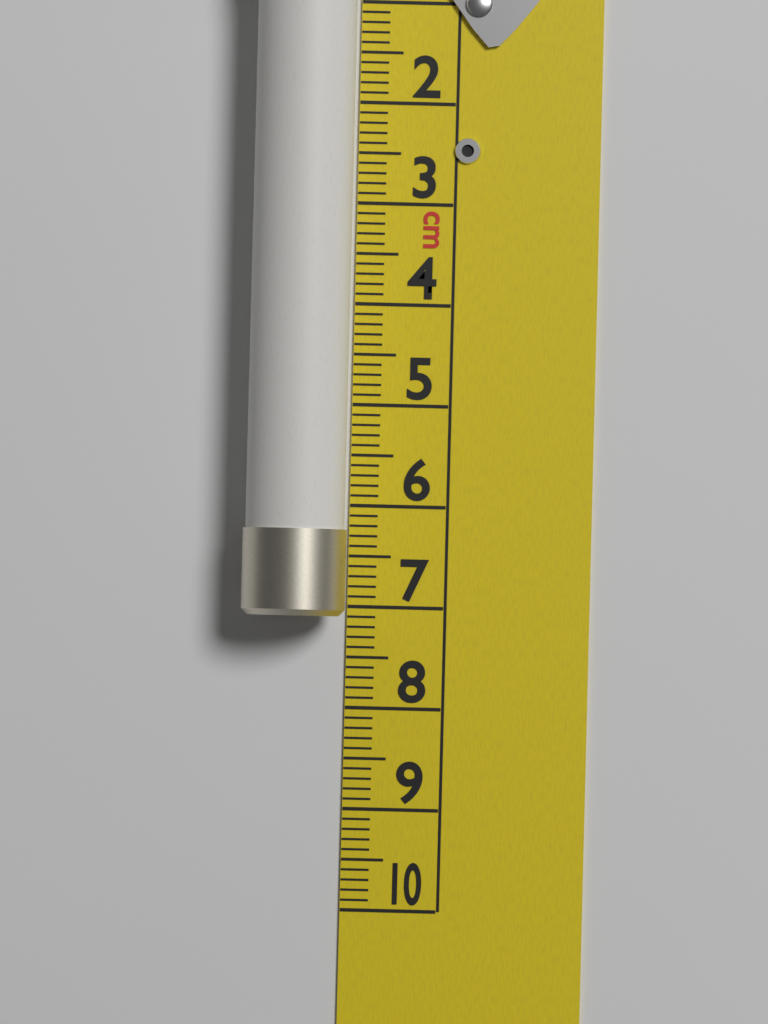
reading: 7.1 cm
